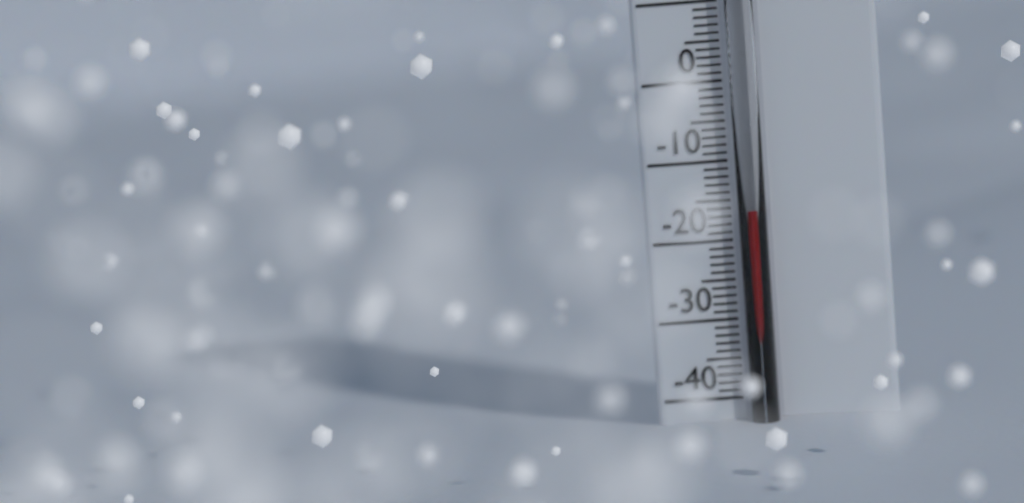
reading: -16 °C
